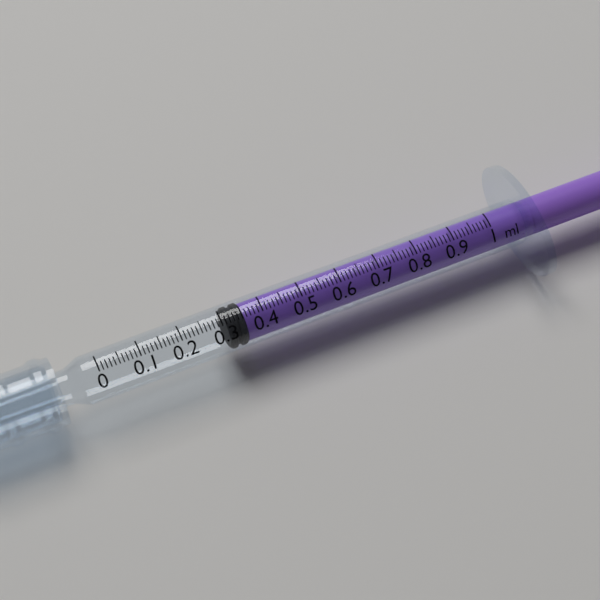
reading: 0.31 ml
